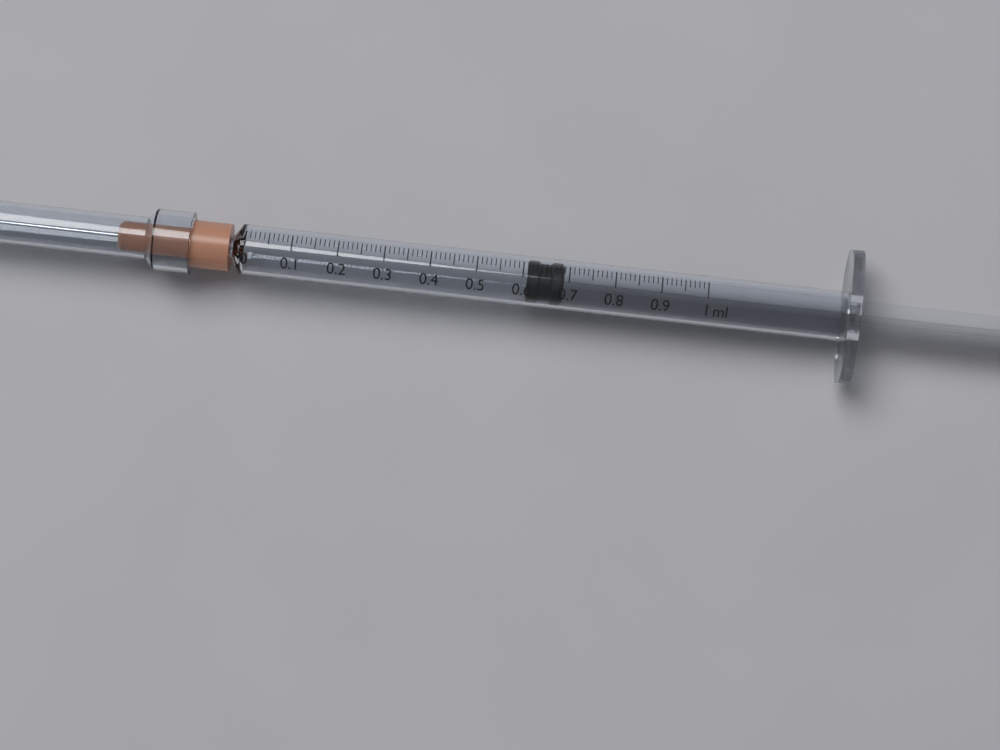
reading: 0.61 ml
